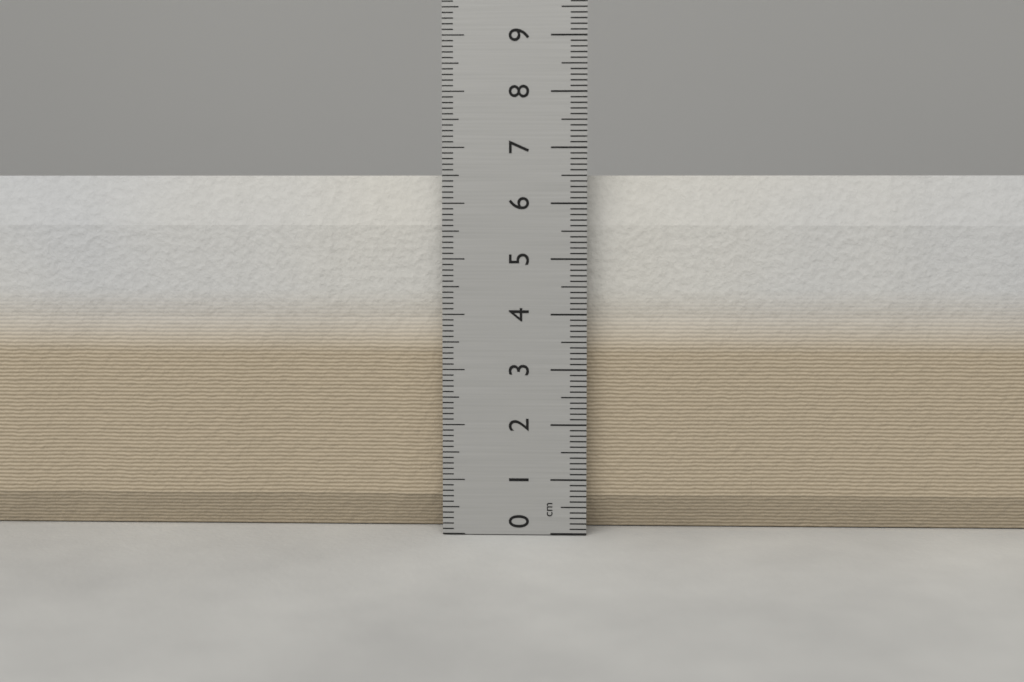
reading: 6.5 cm
